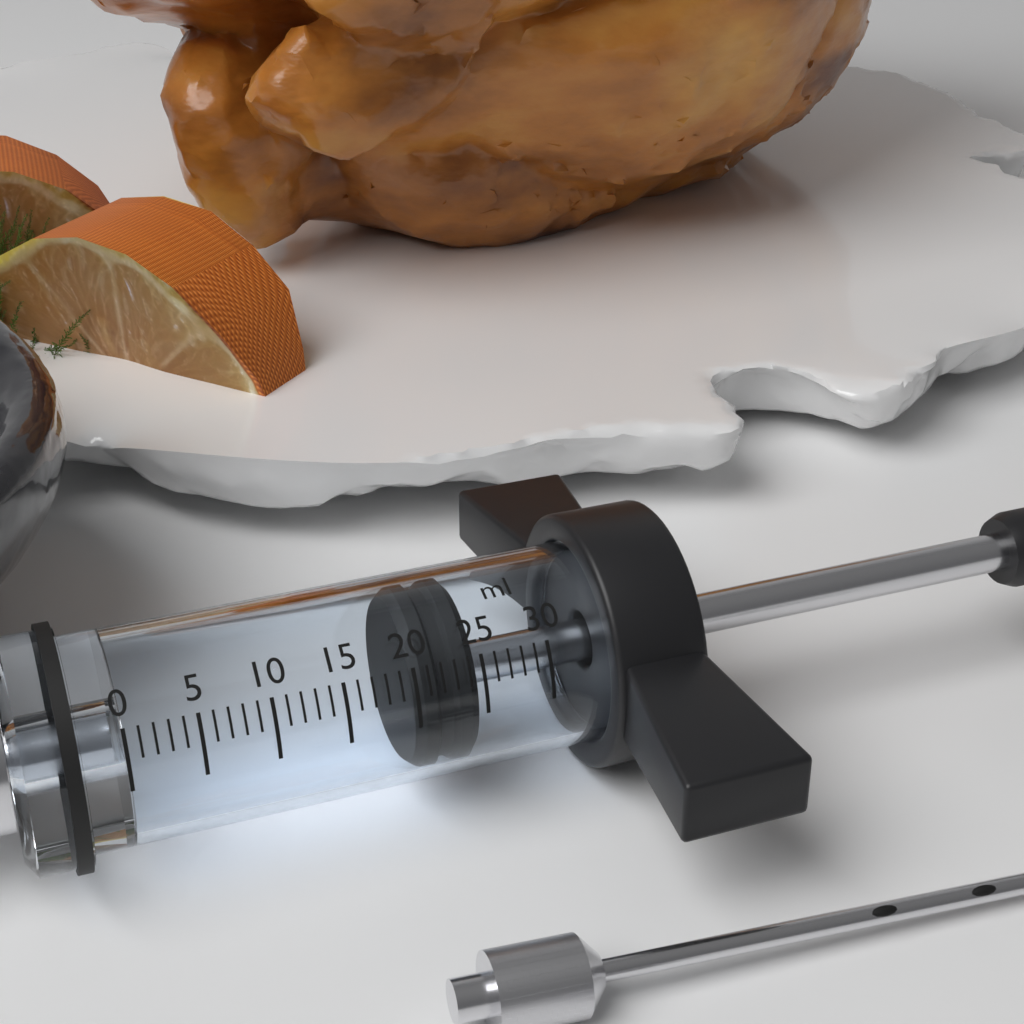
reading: 20 ml
